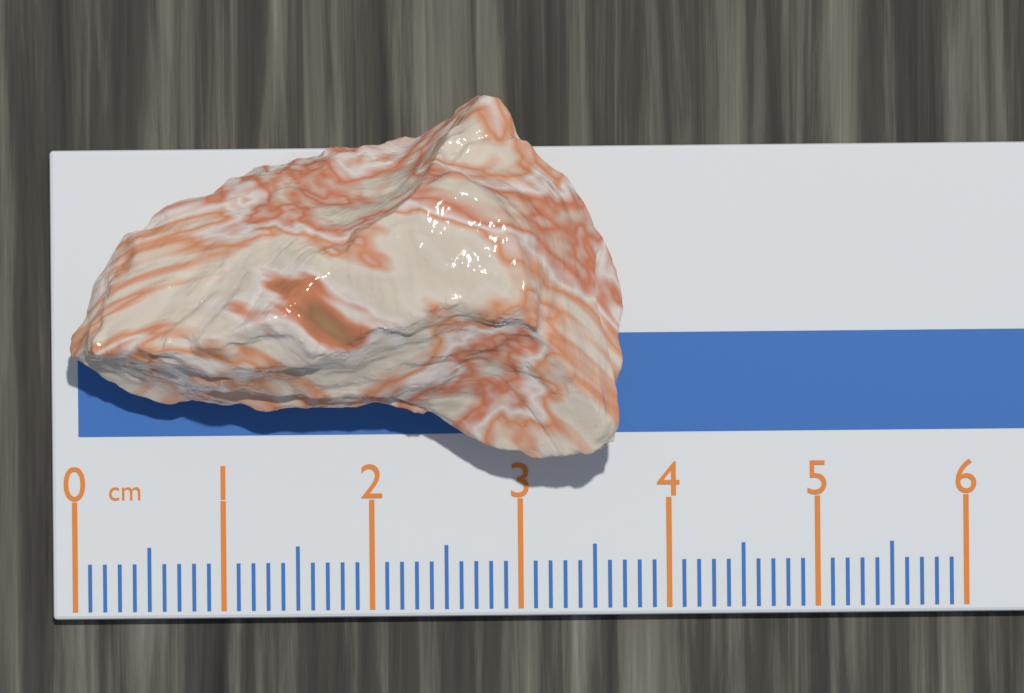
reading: 3.7 cm
